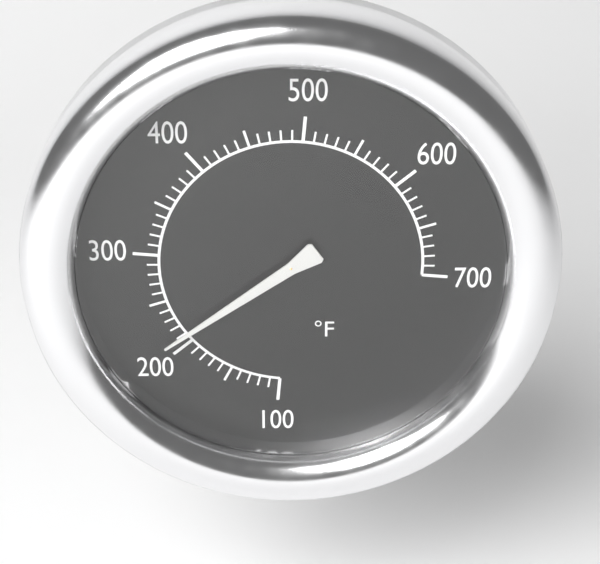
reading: 210 °F
